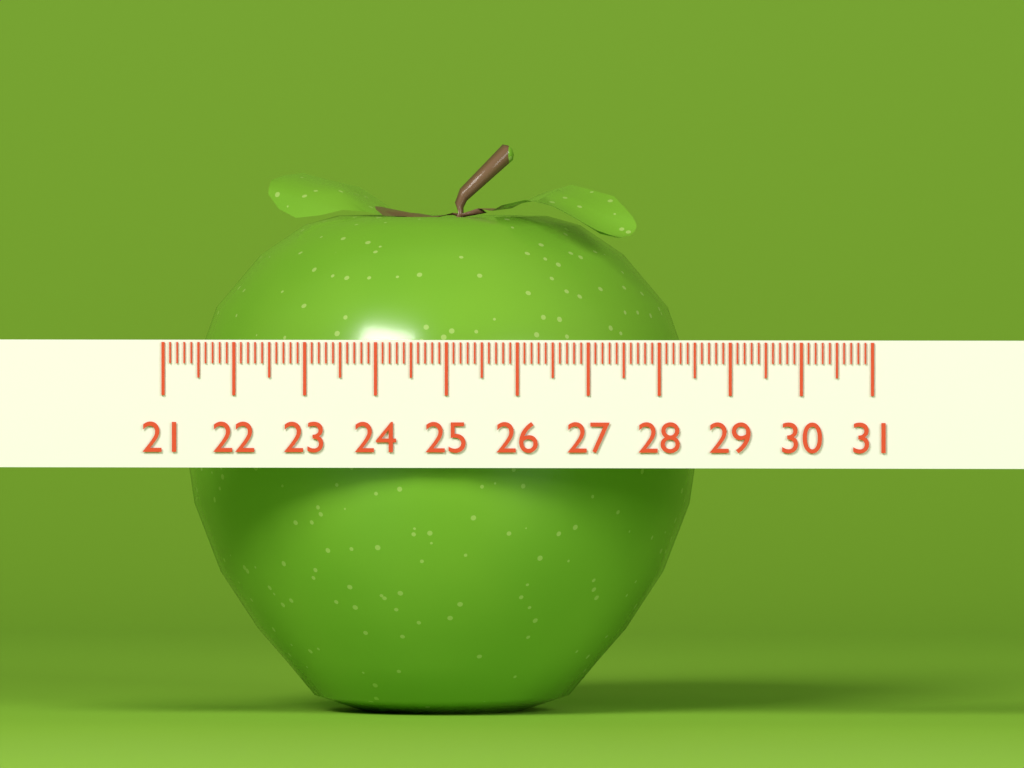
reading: 28.4 (no unit)
